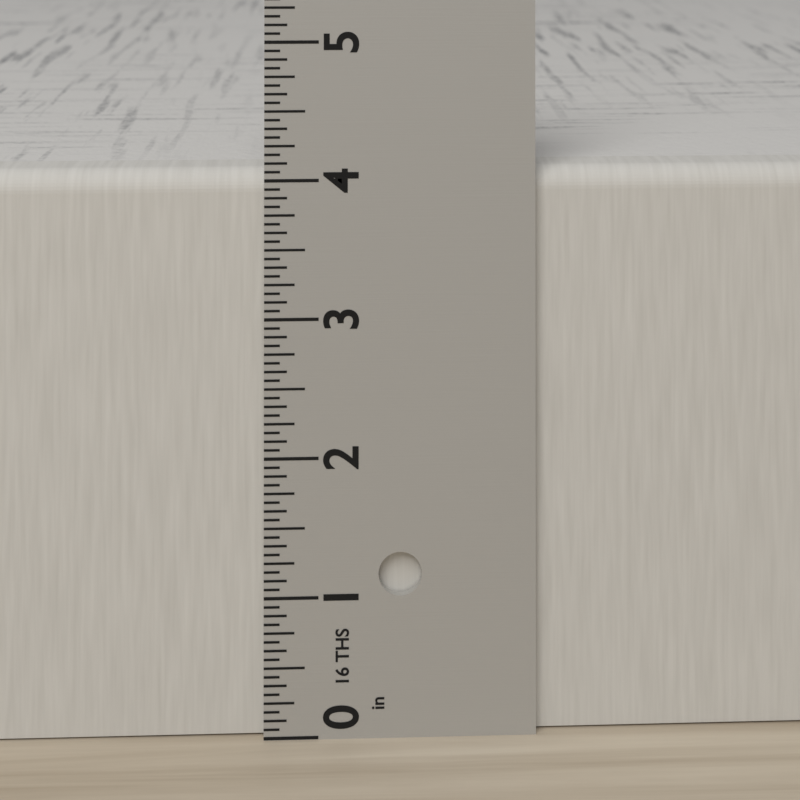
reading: 4.0625 in
